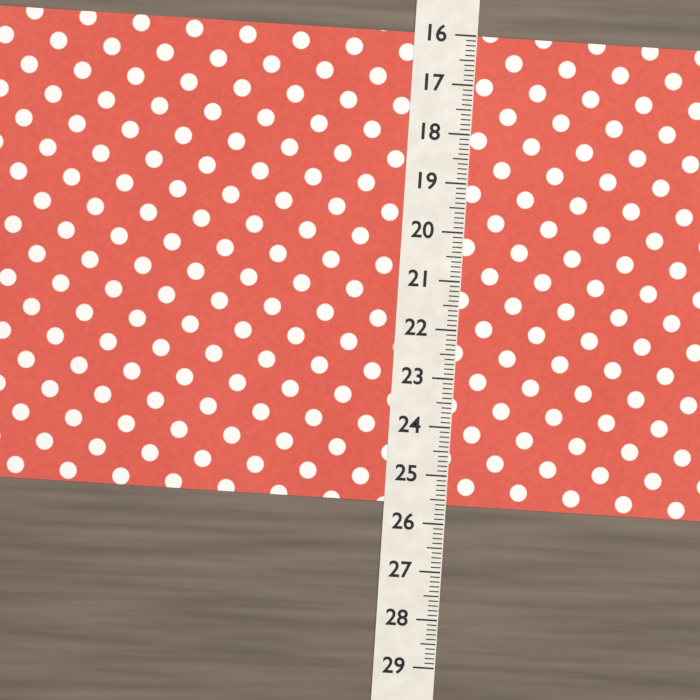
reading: 25.6 (no unit)
